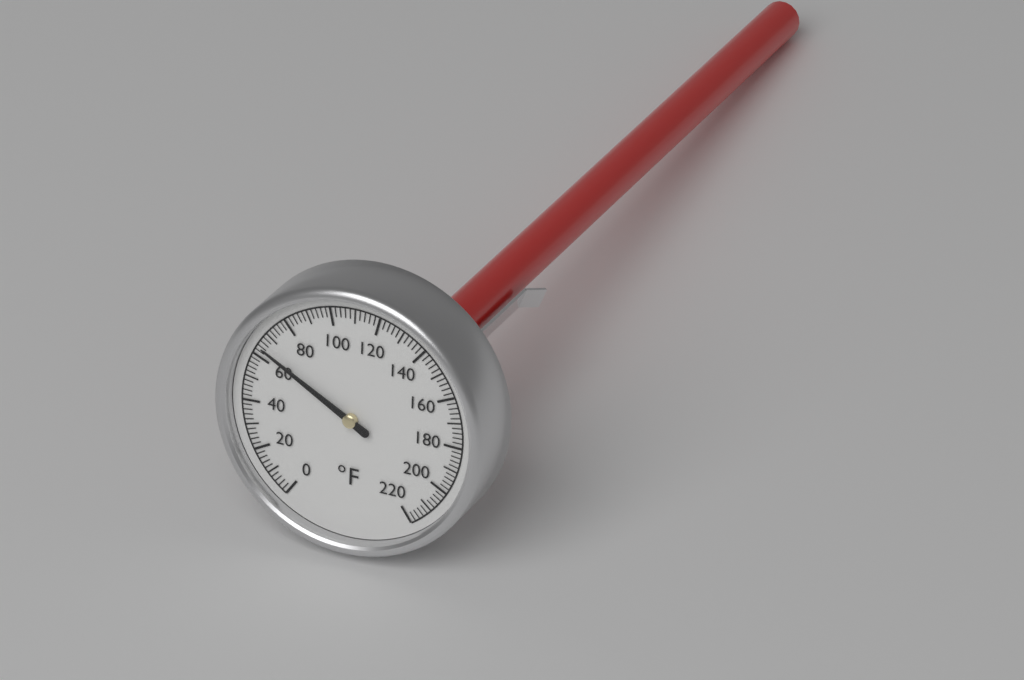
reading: 64 °F
